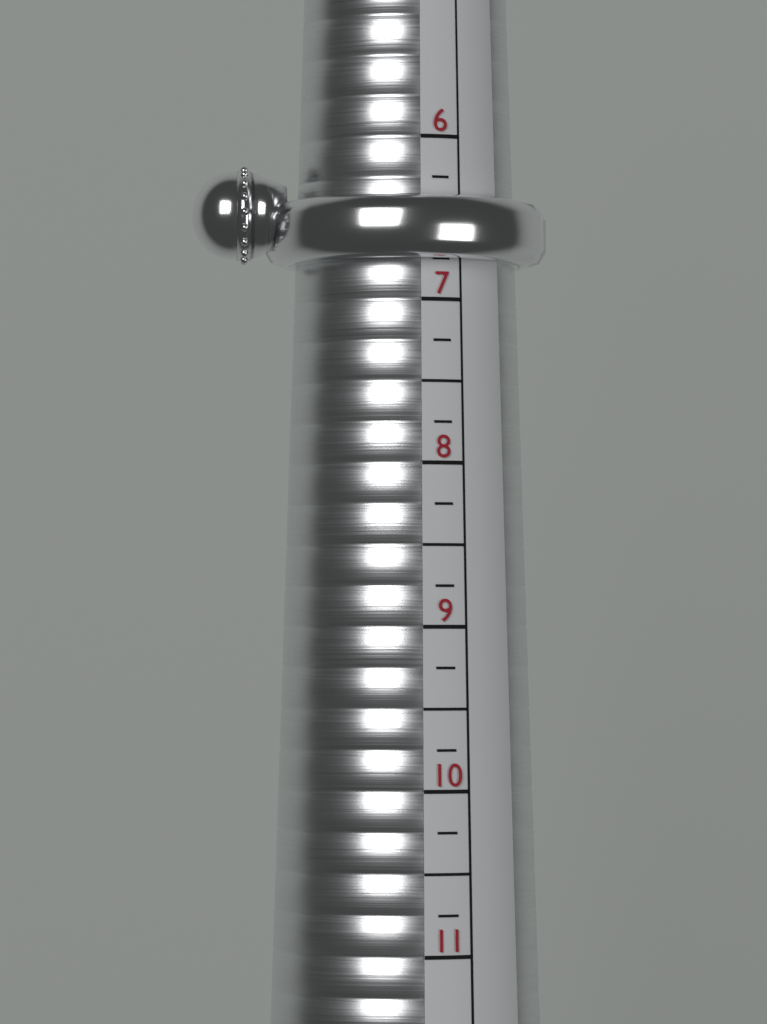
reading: 6.75 (no unit)
